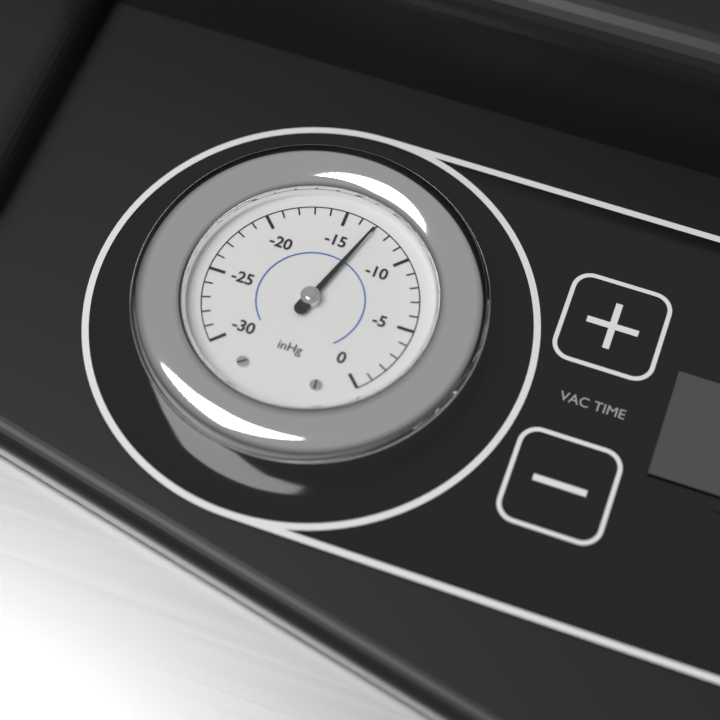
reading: -13 inHg
